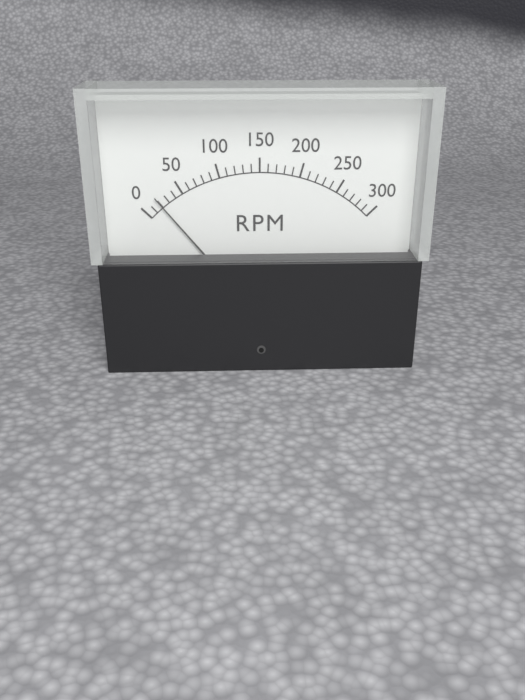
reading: 20 RPM
